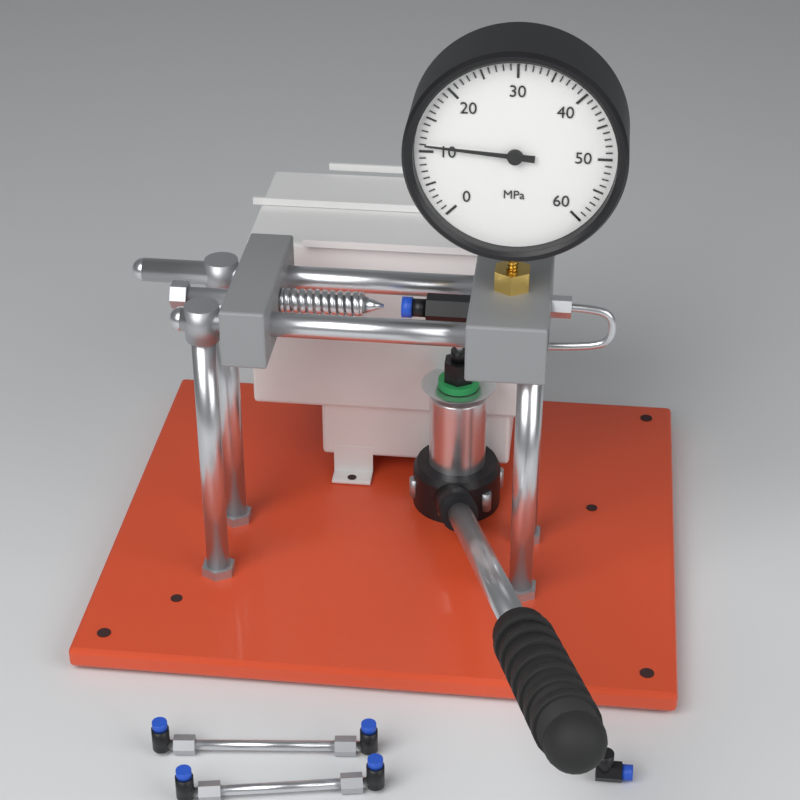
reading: 11 MPa
